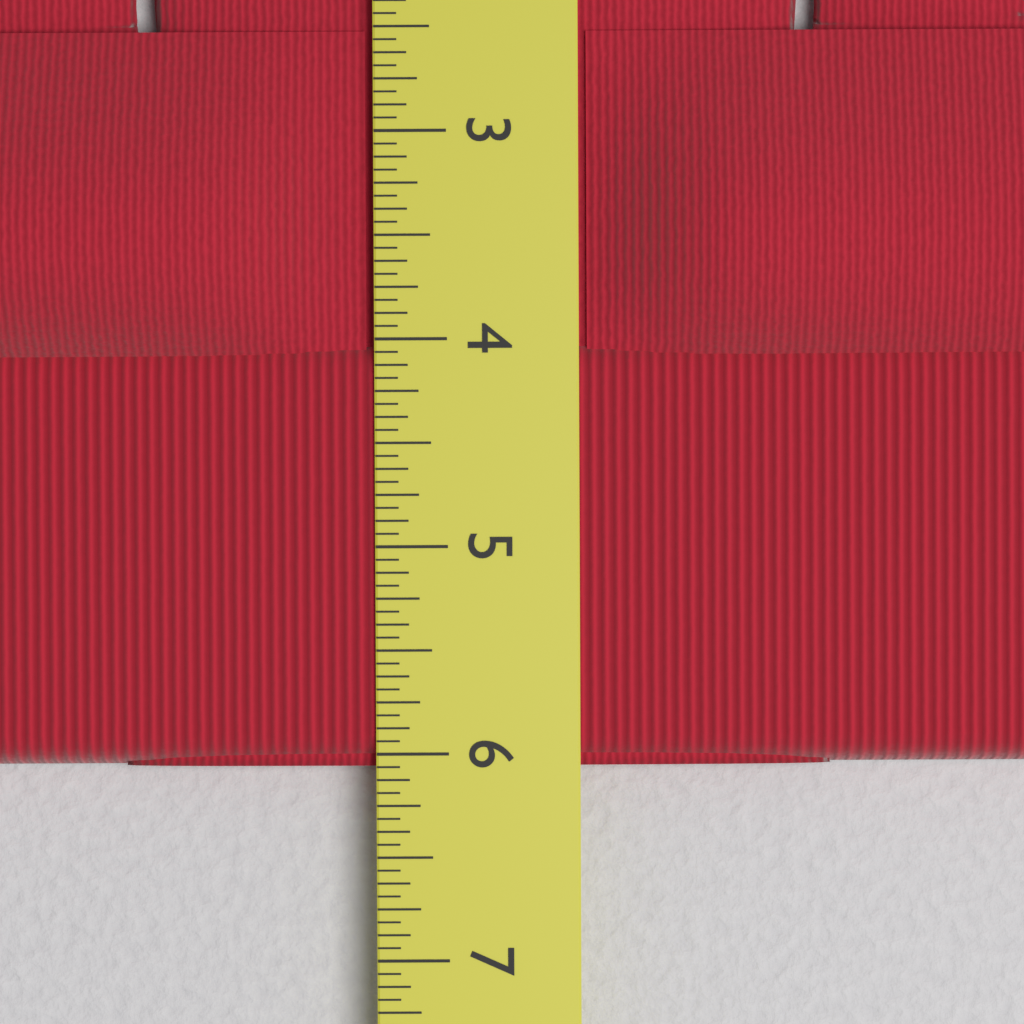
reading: 6.0625 in
